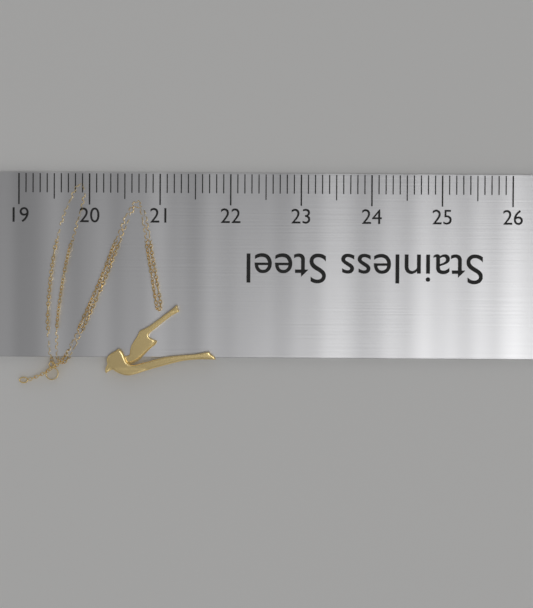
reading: 21.8 (no unit)
